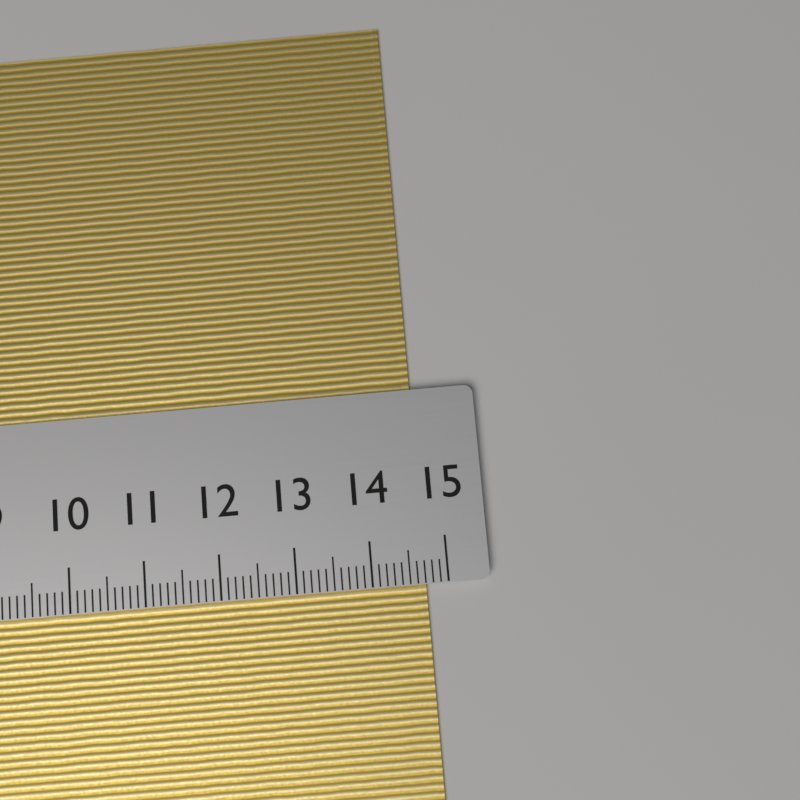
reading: 14.7 cm
